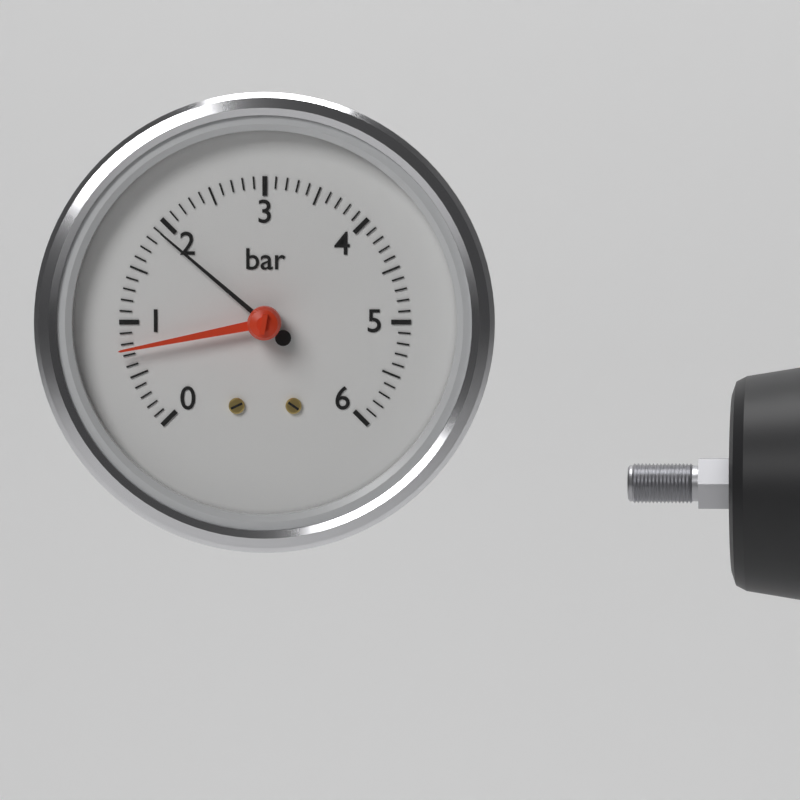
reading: 1.9 bar
